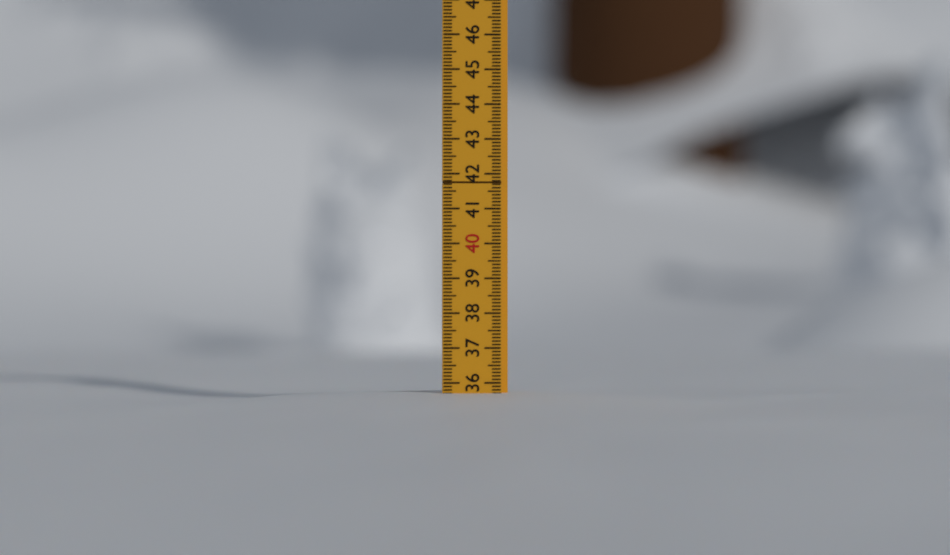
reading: 35.7 (no unit)
